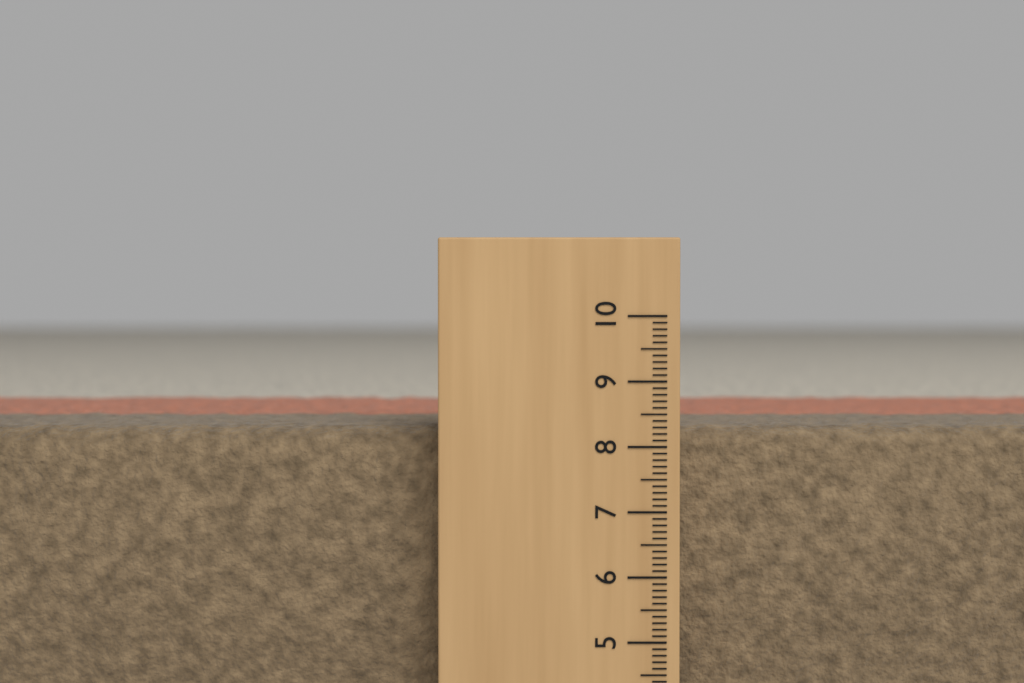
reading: 8.3 (no unit)
